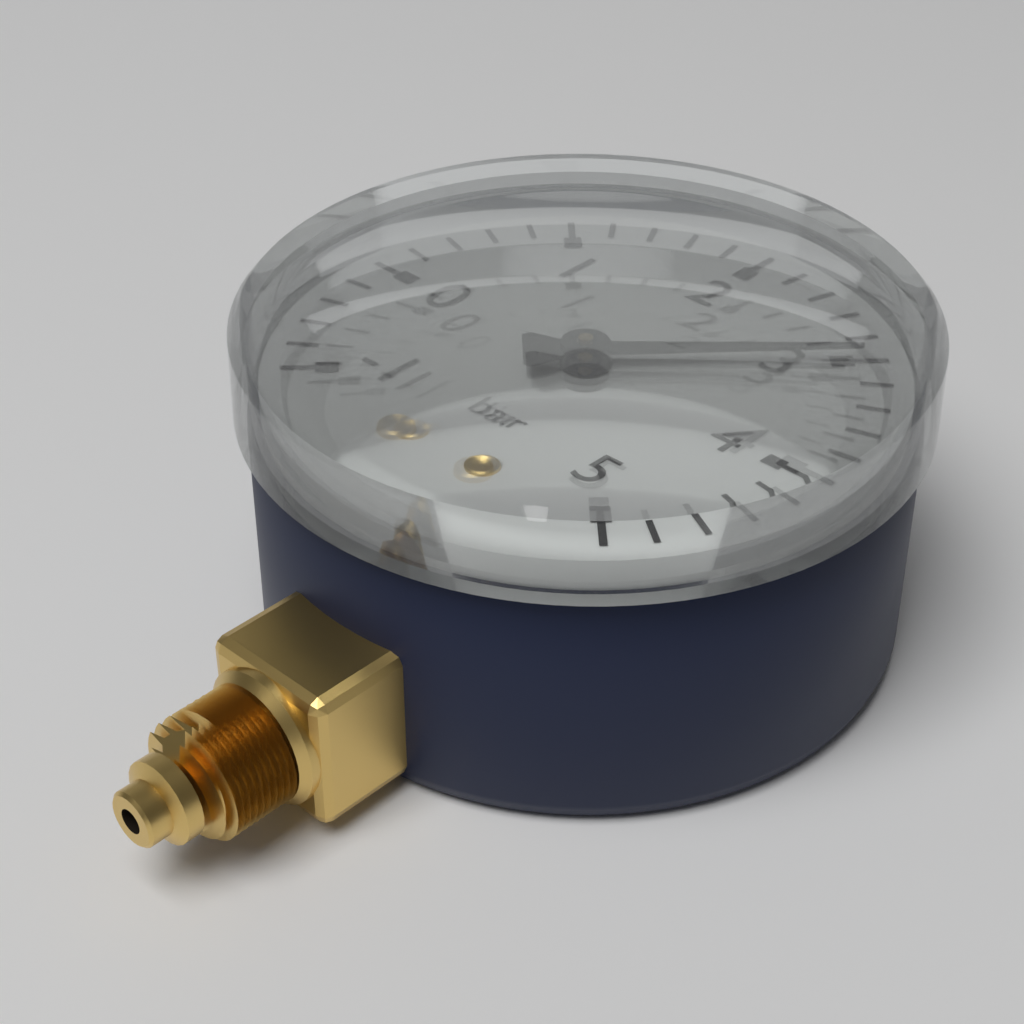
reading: 3.0 bar
